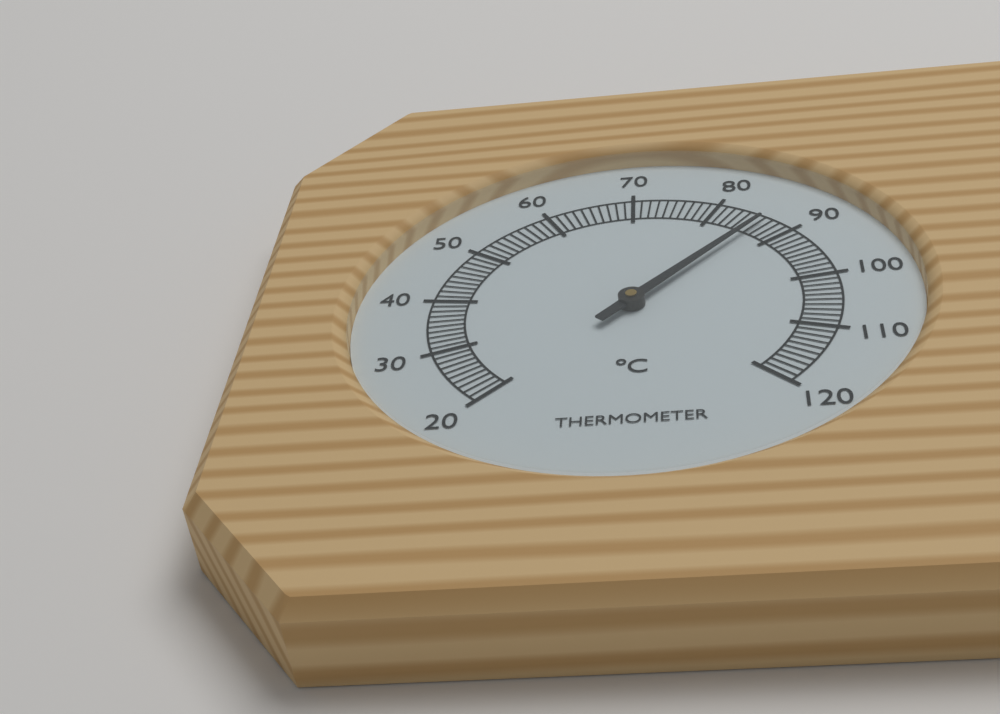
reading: 86 °C
